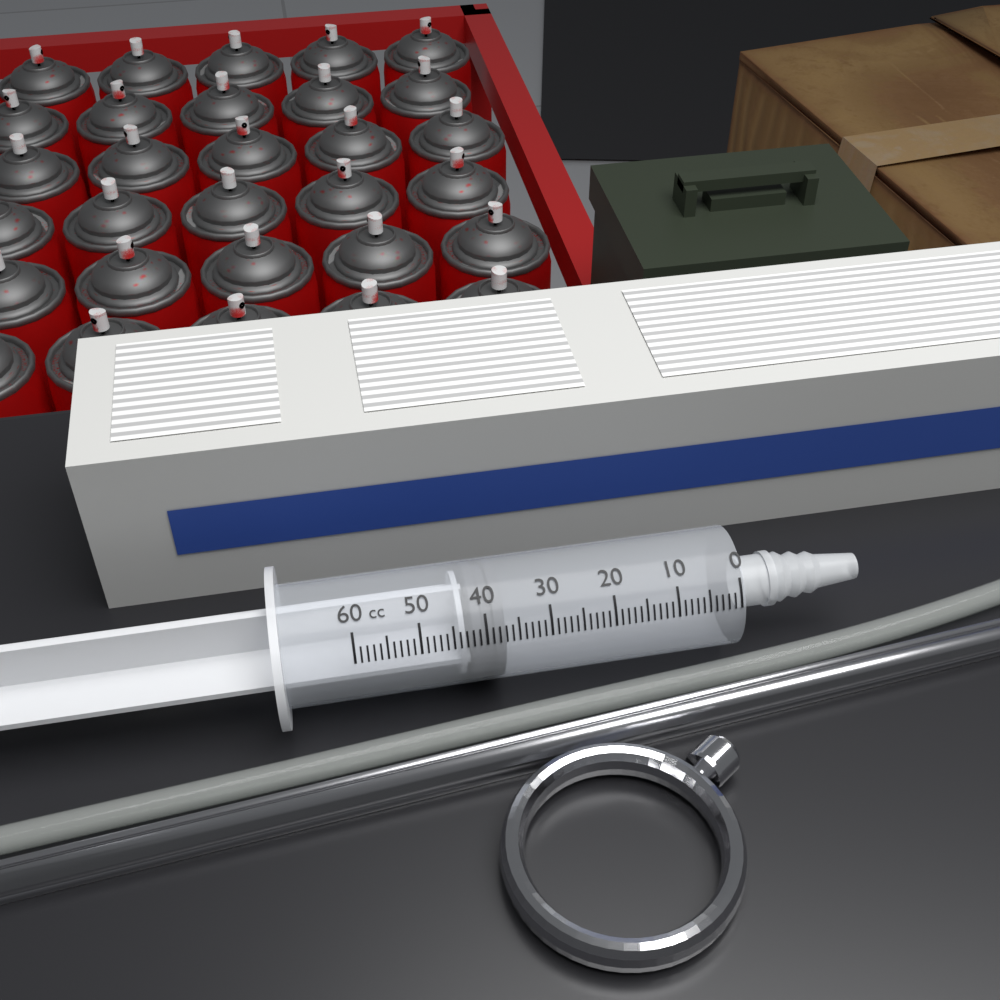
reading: 37 cc
